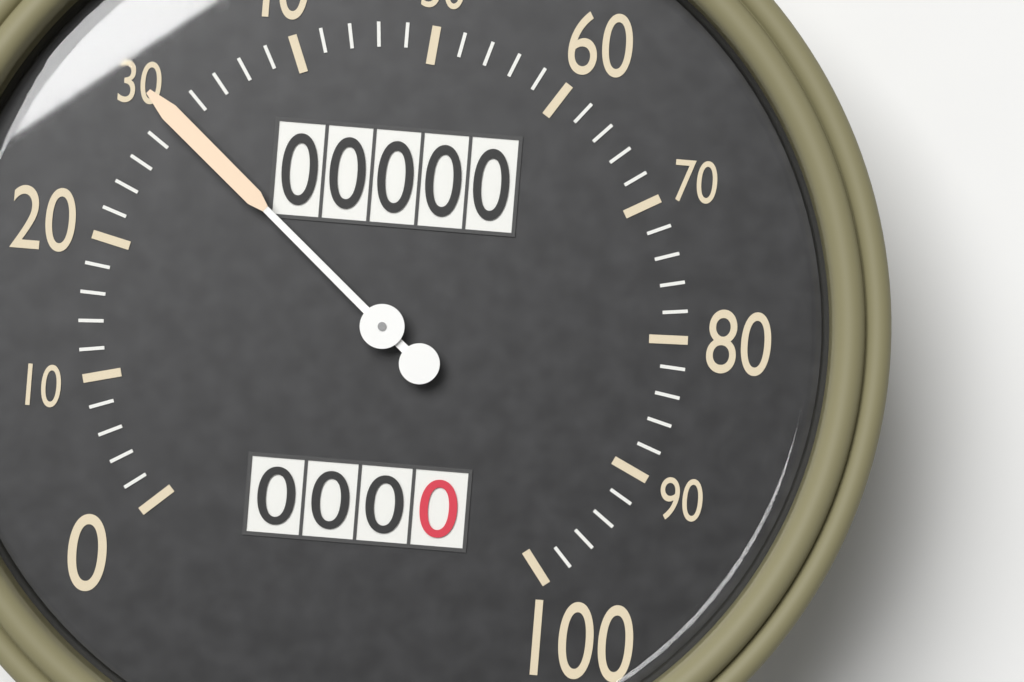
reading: 30 (no unit)
